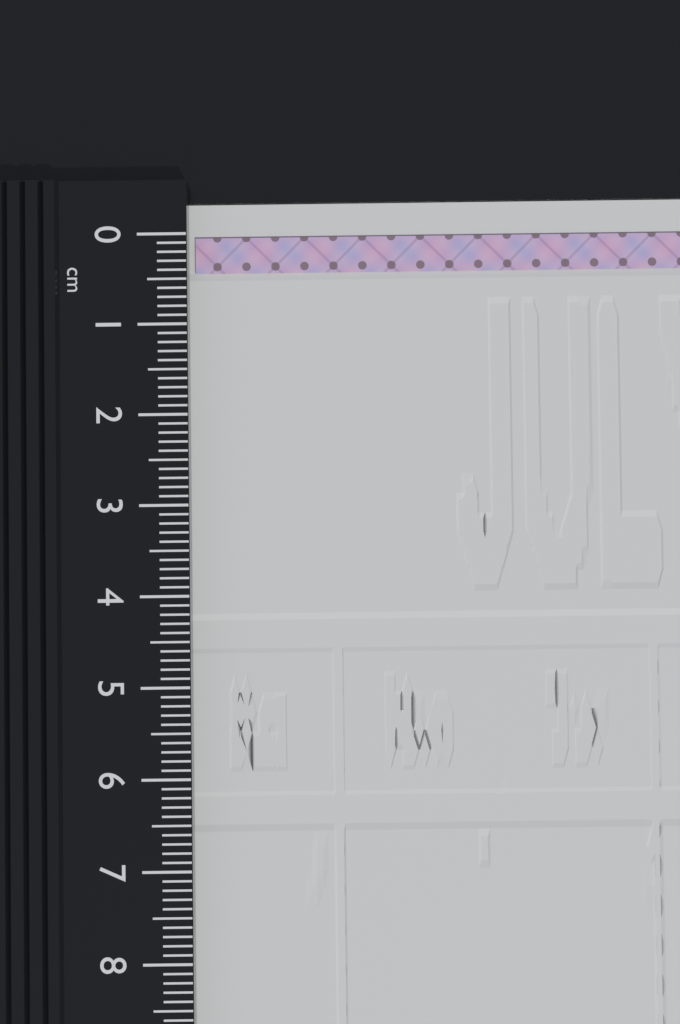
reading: 0.4 cm
